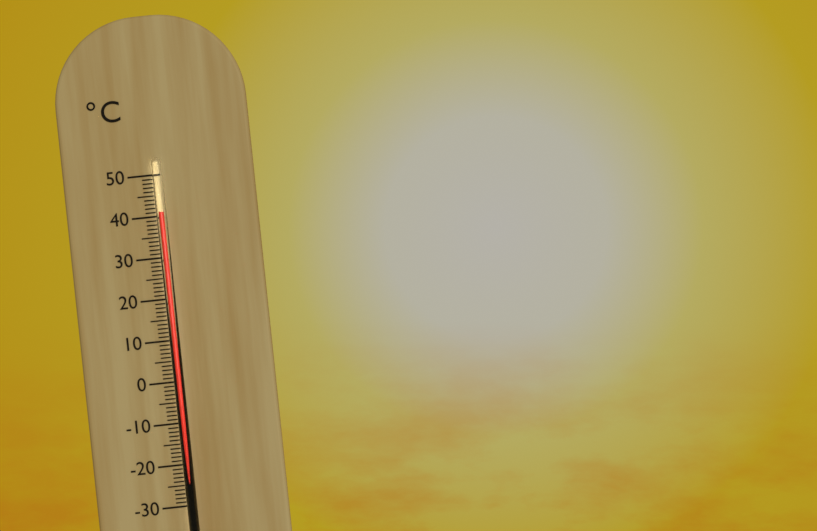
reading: 41 °C
